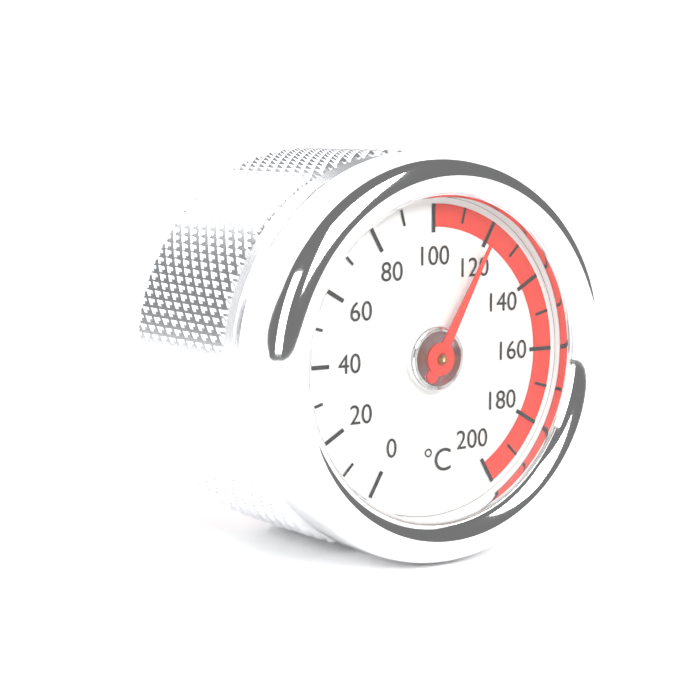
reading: 120 °C
